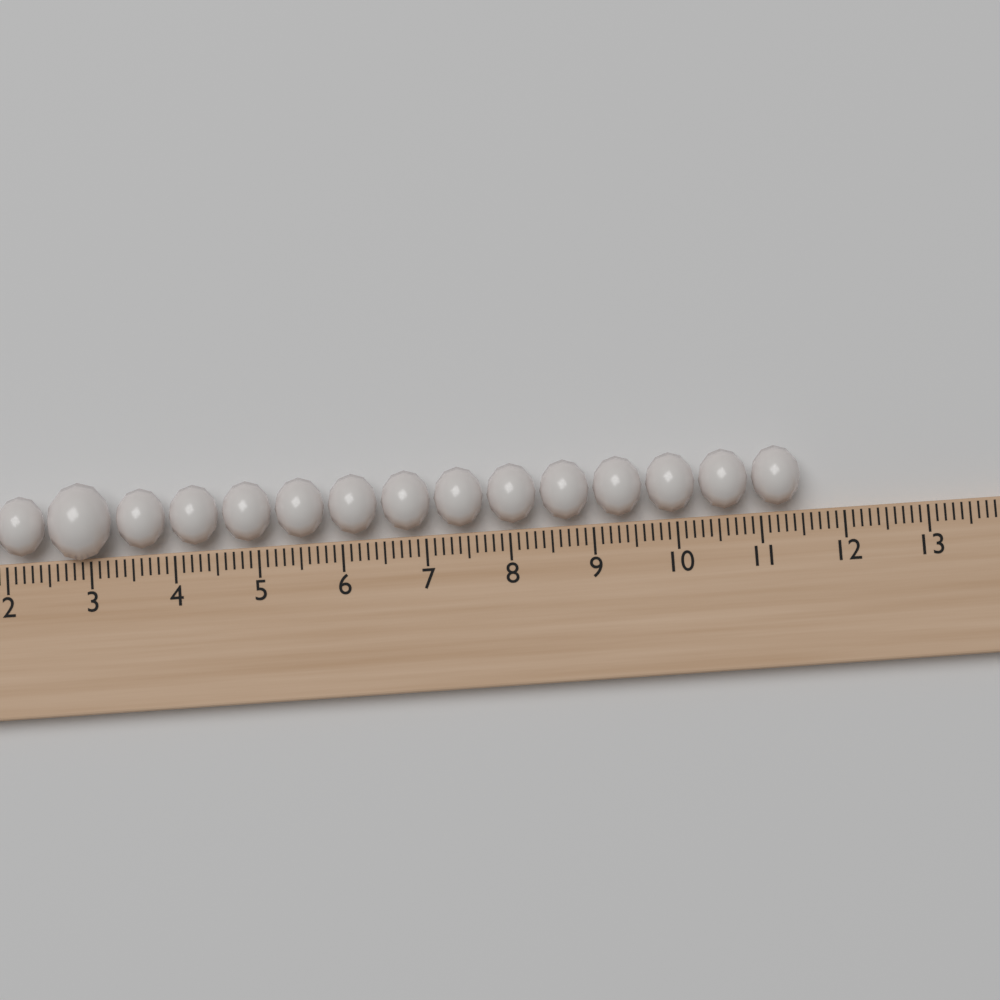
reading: 11.5 (no unit)
